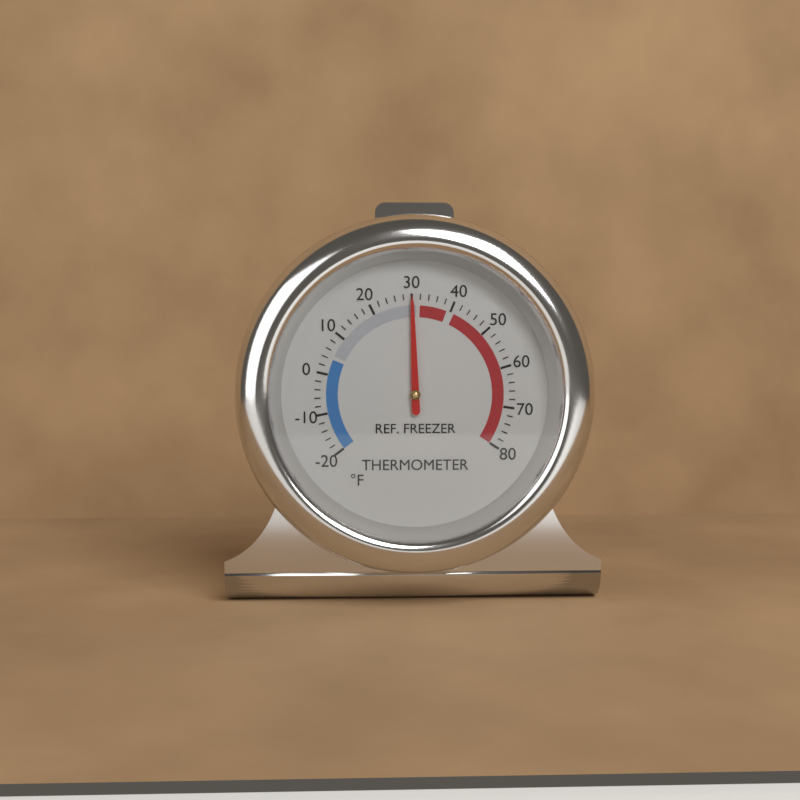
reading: 30 °F
